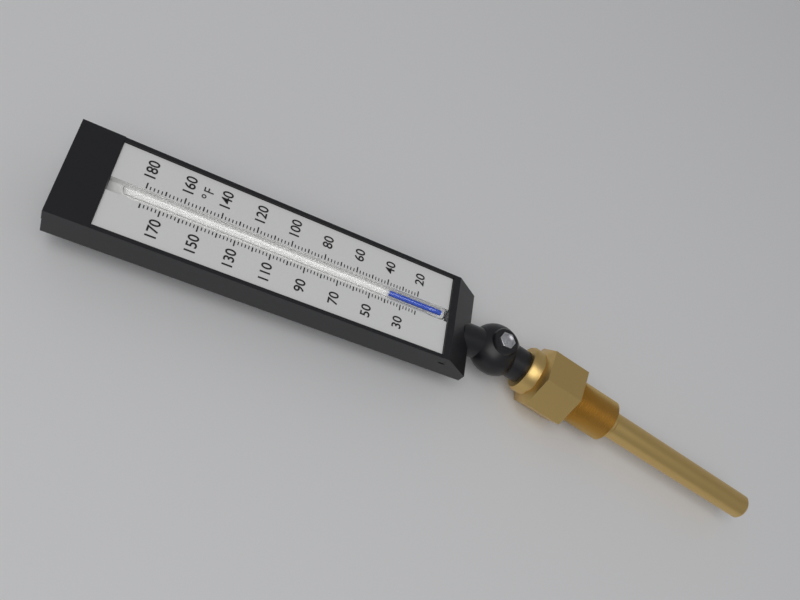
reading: 38 °F
